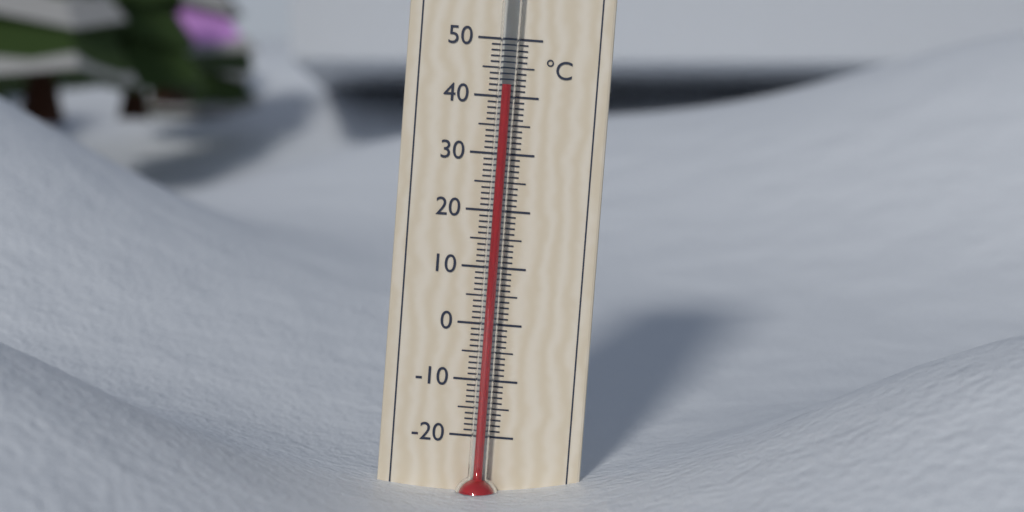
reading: 42 °C
